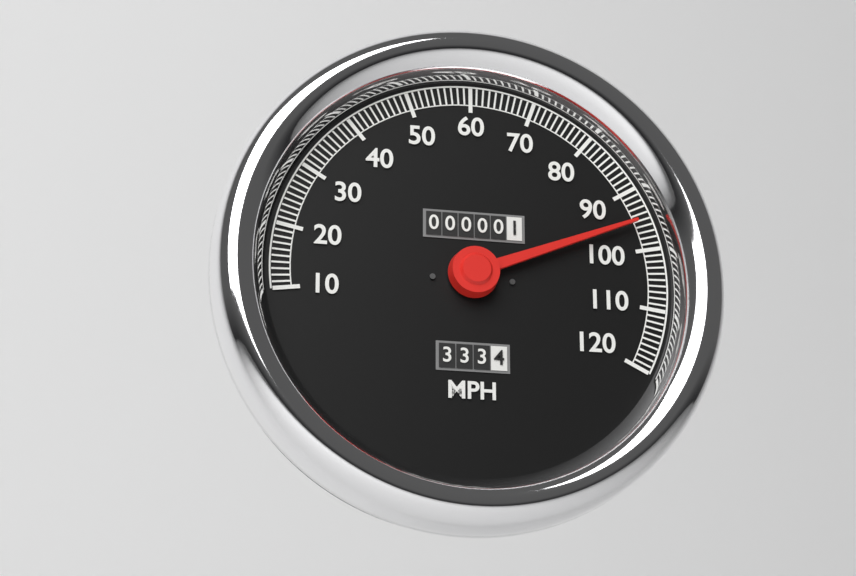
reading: 95 MPH
